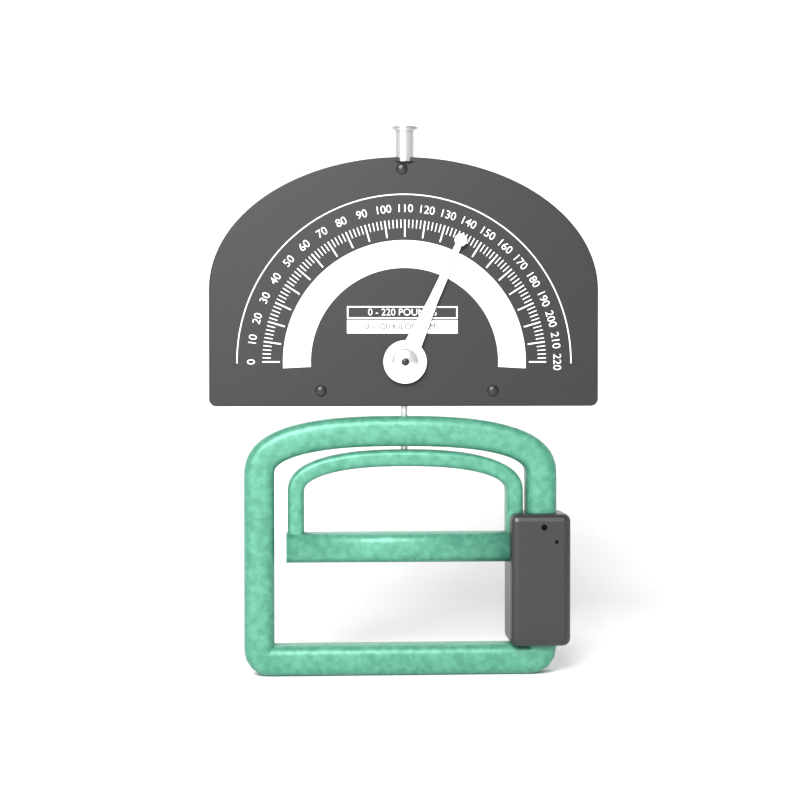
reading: 140 lb
